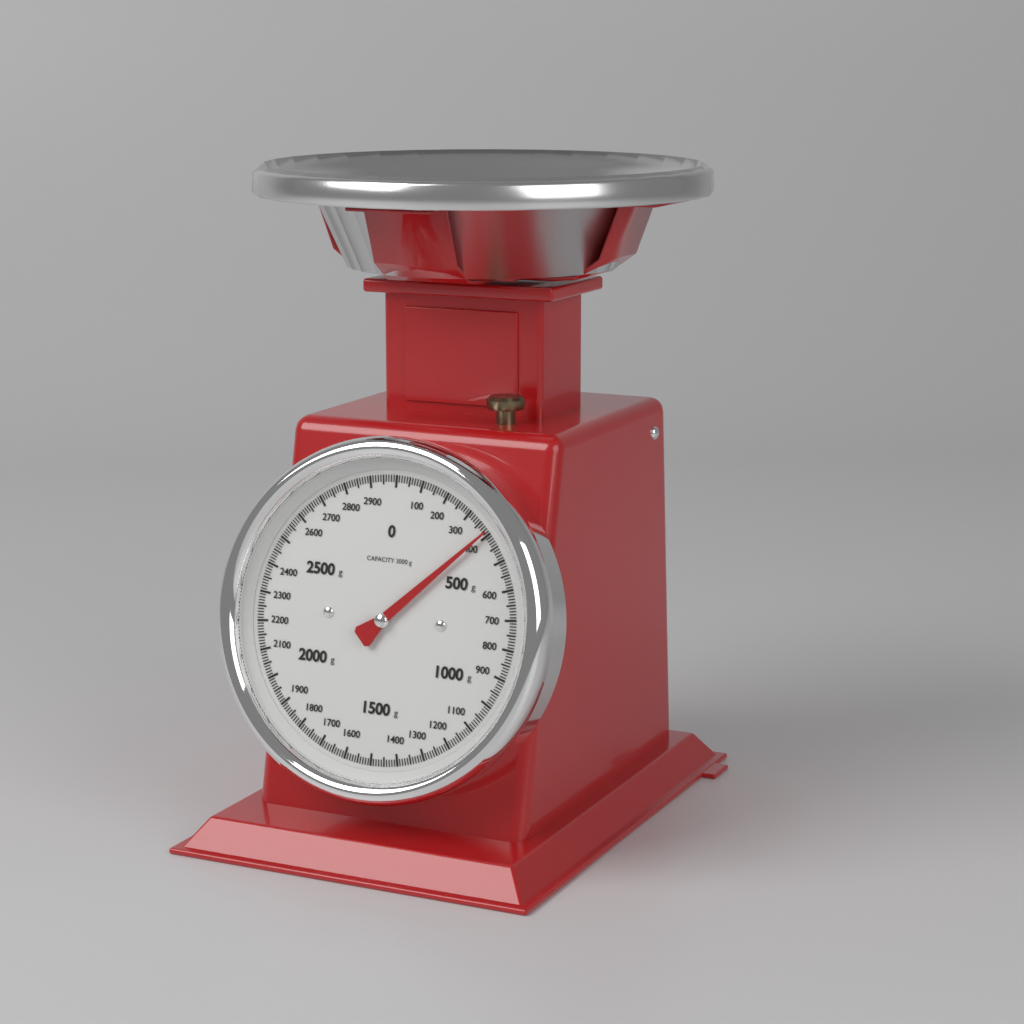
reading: 390 g
